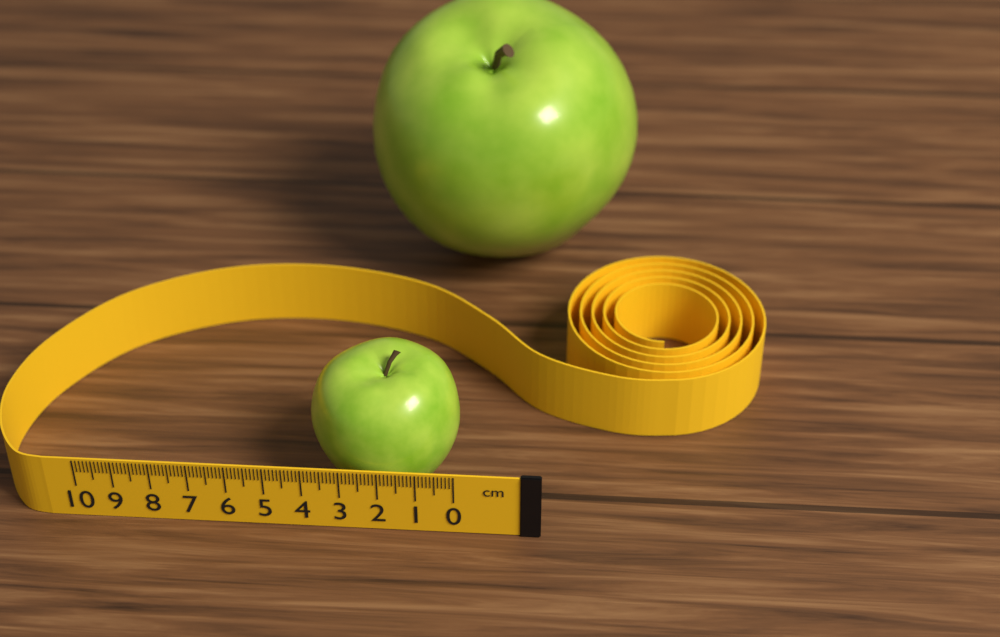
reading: 4.0 cm
